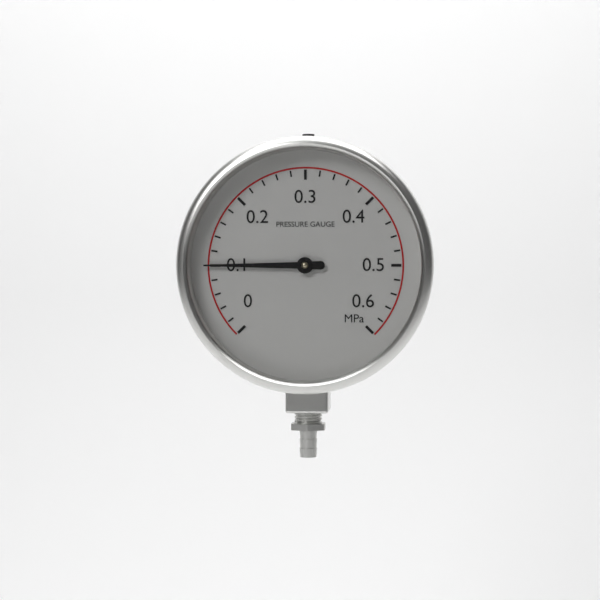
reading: 0.10 MPa
